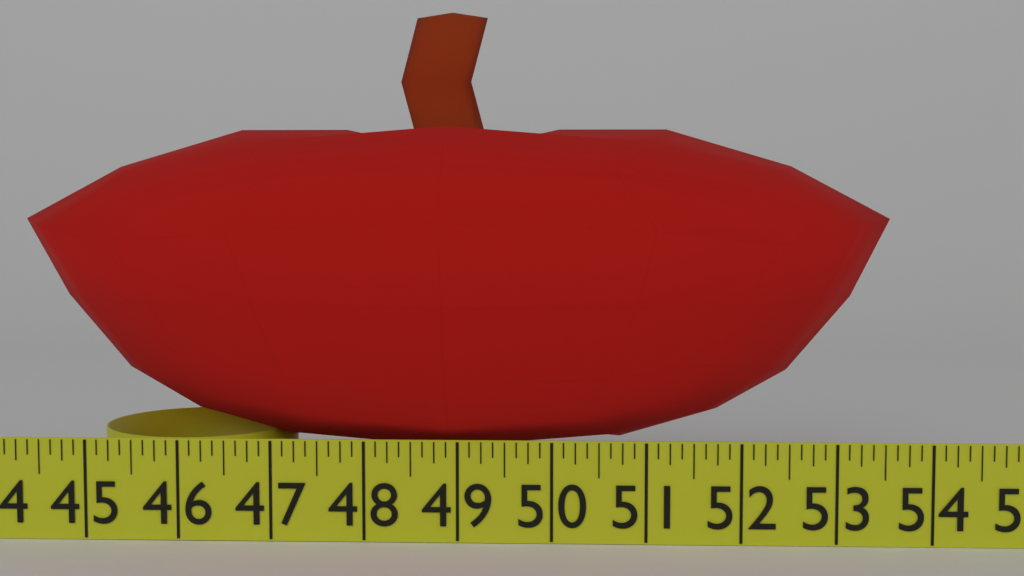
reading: 53.750 in
